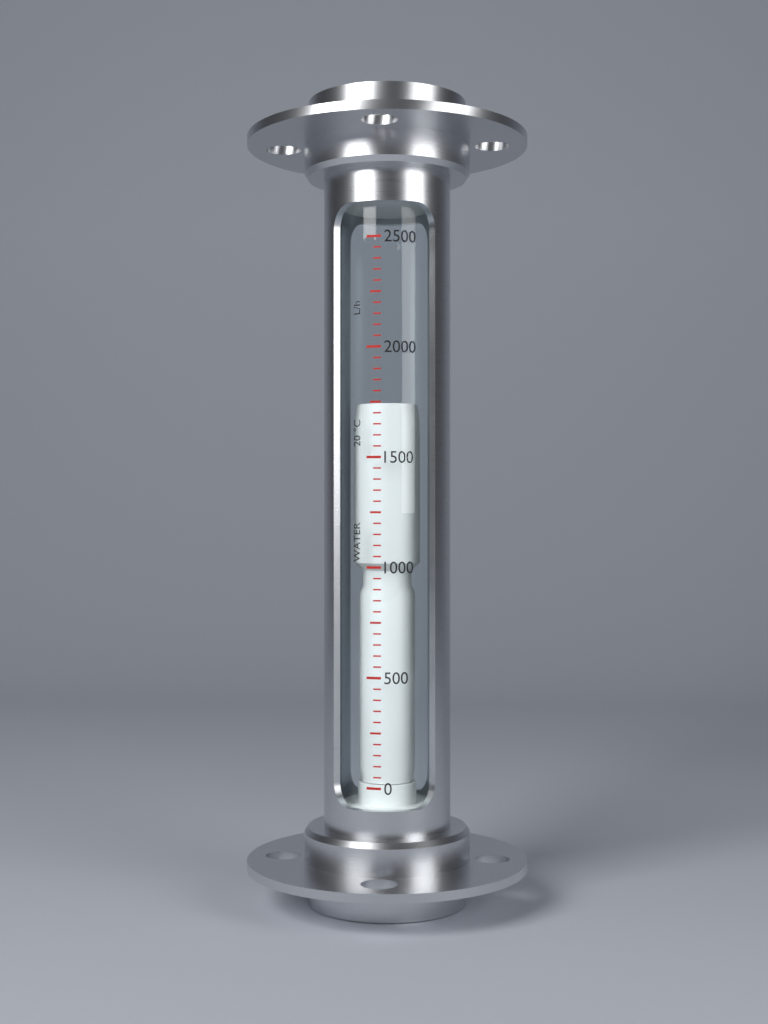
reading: 1750 L/h
